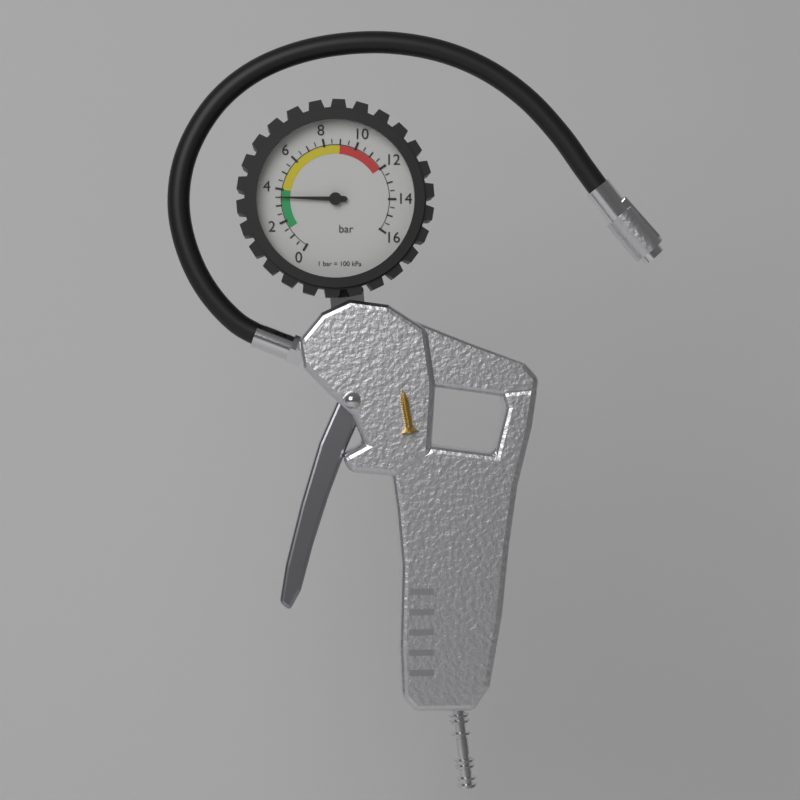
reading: 3.5 bar
